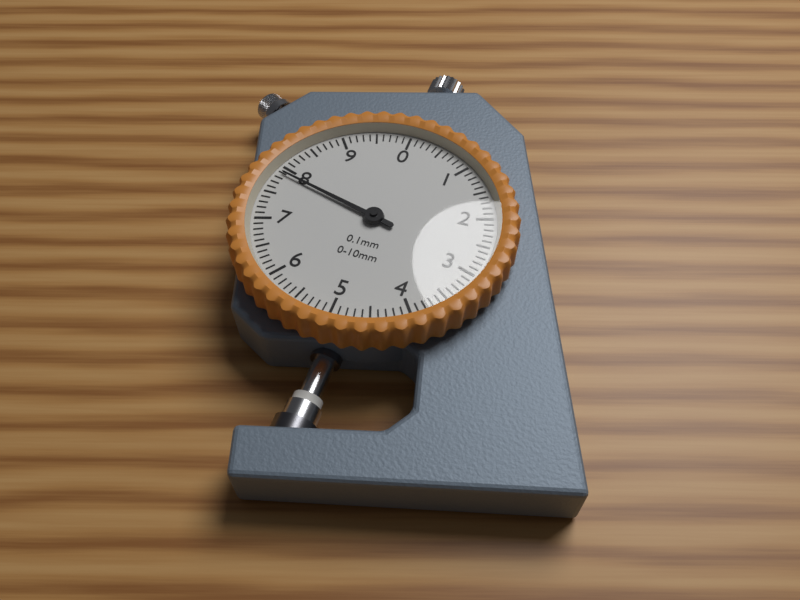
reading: 7.9 mm
